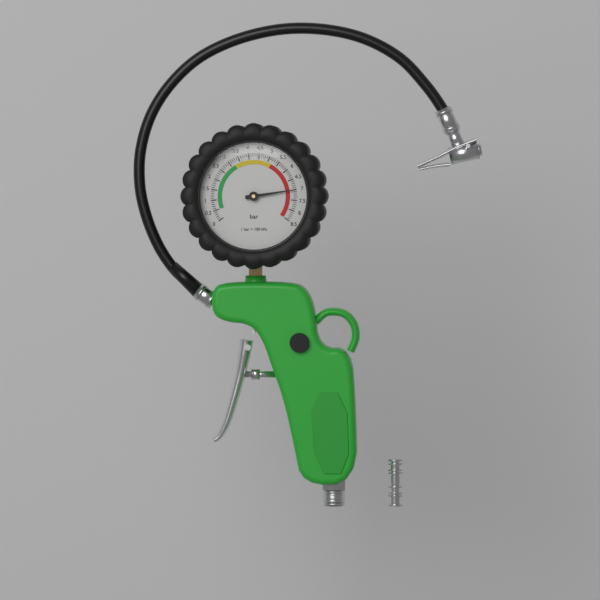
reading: 7.0 bar
